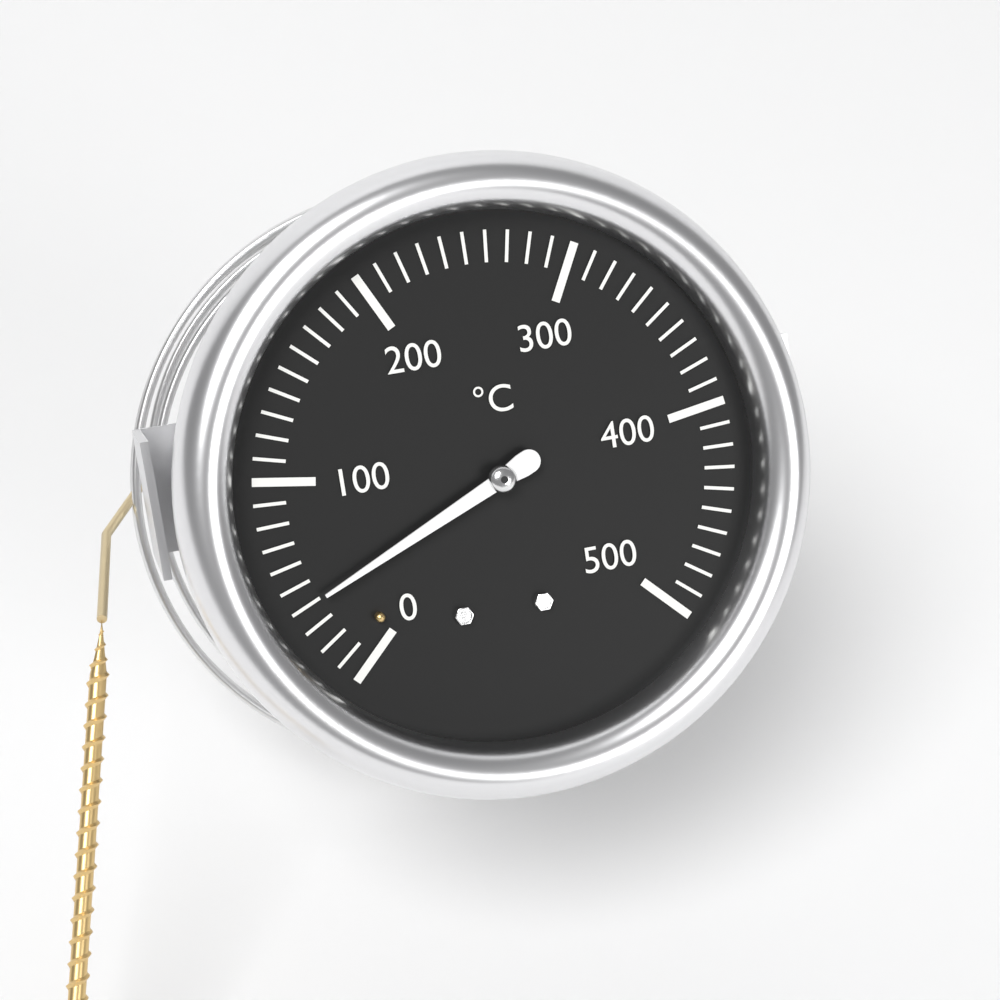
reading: 40 °C
